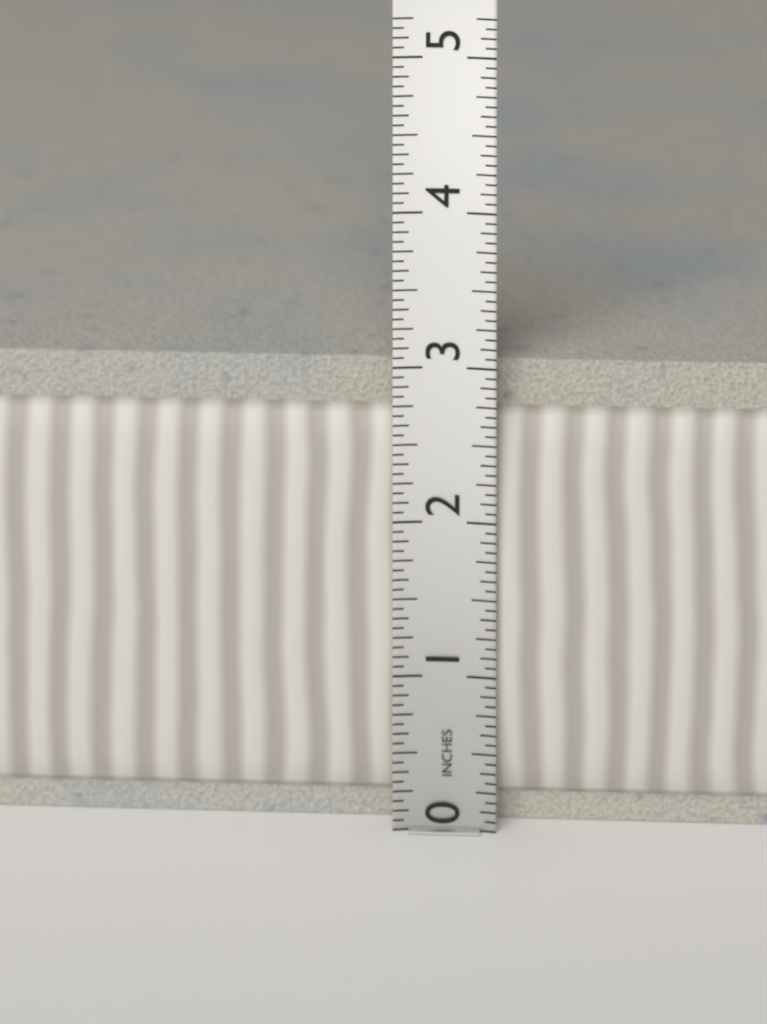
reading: 3.0000 in
